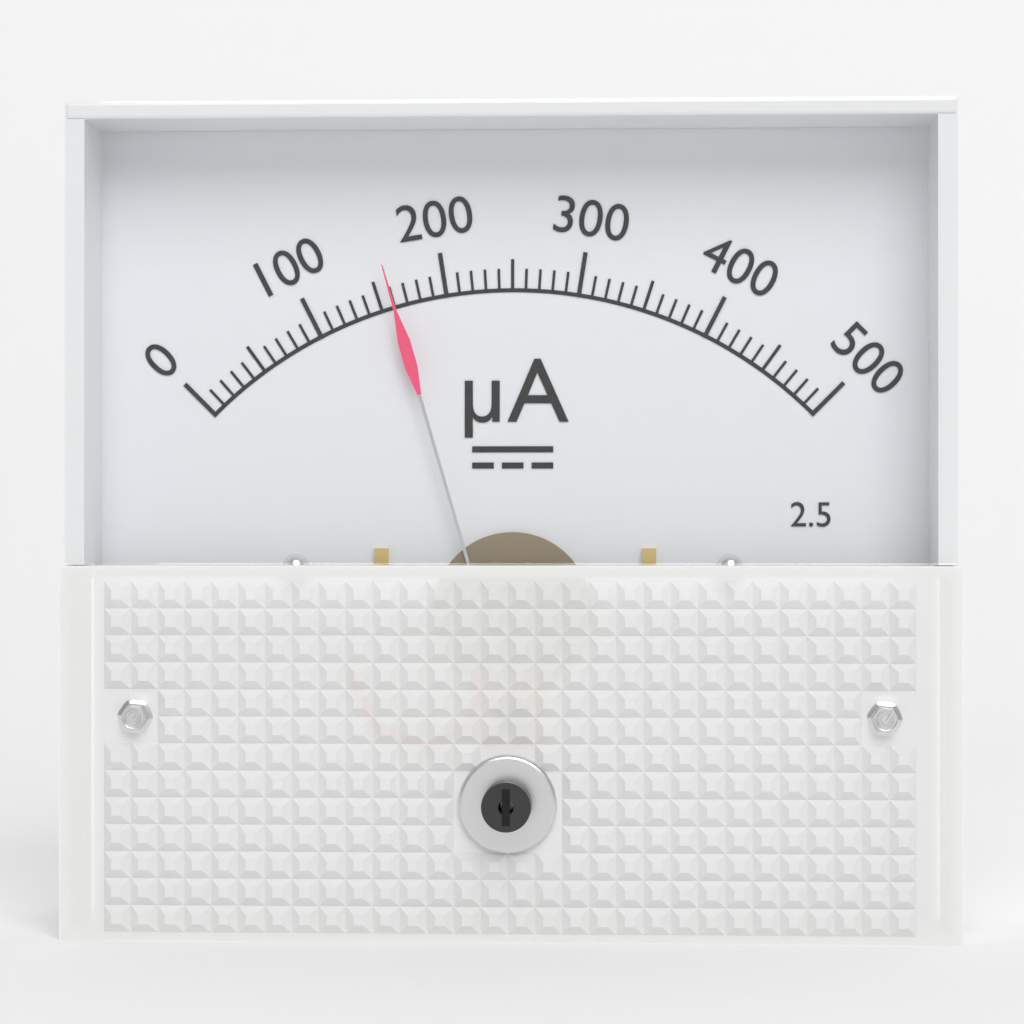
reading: 160 µA
